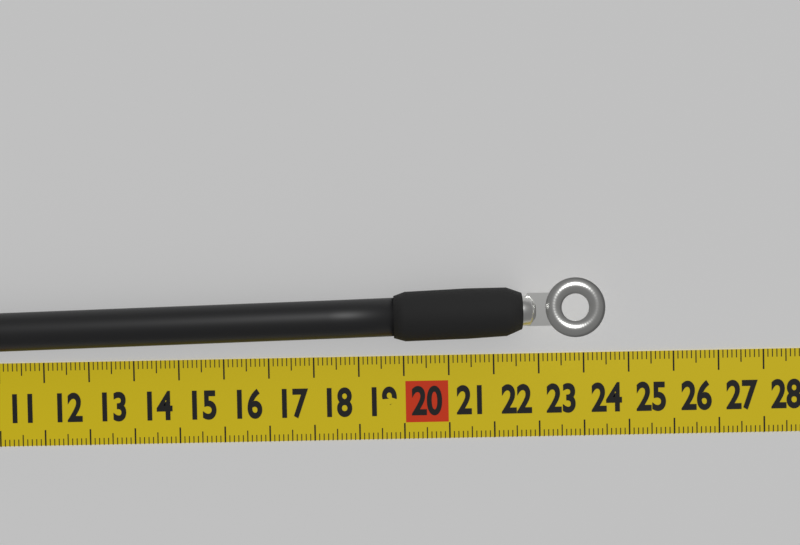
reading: 24.4 cm
